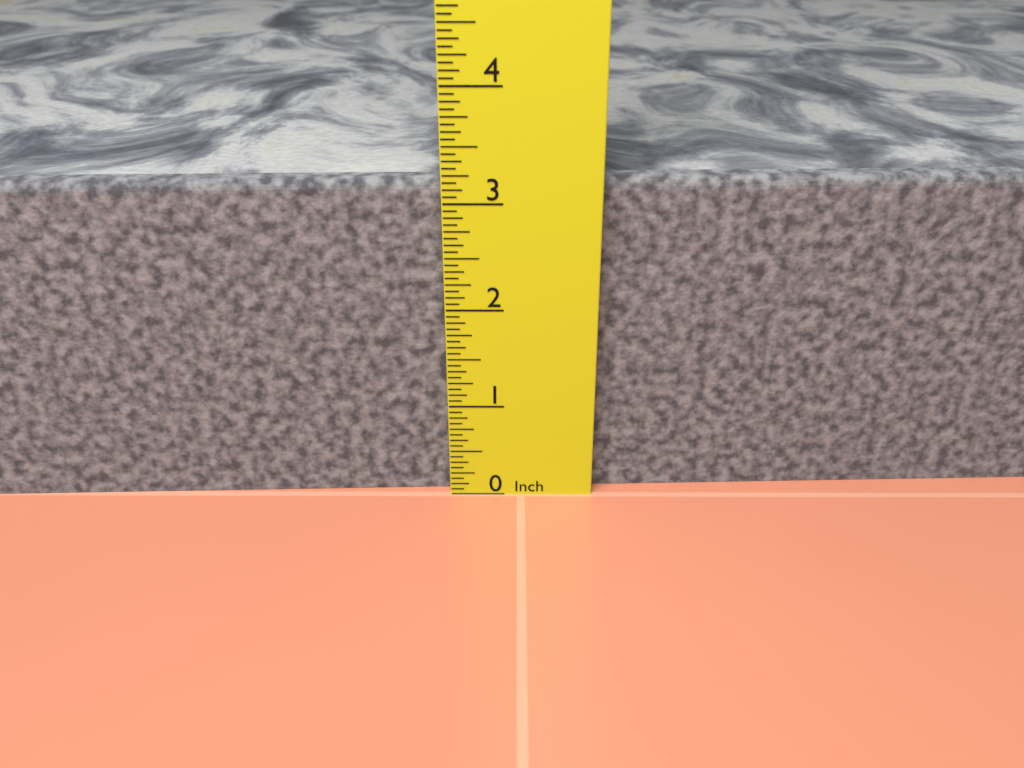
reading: 3.1875 in
